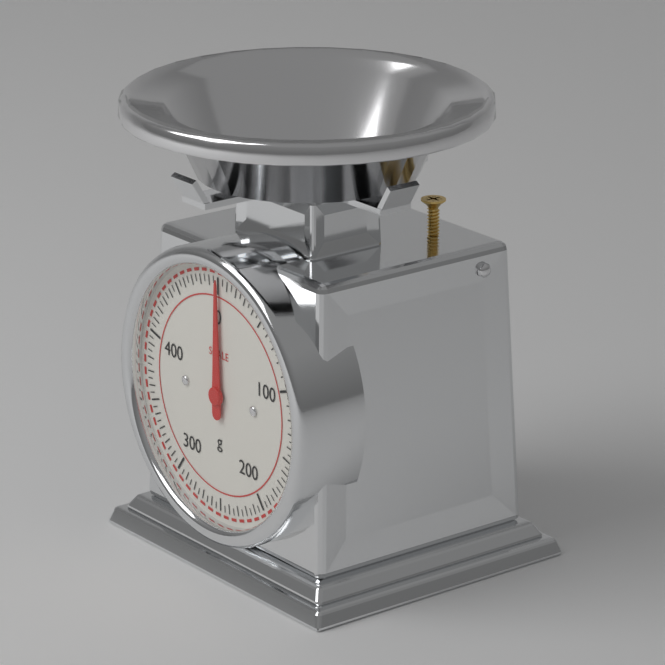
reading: 0 g
